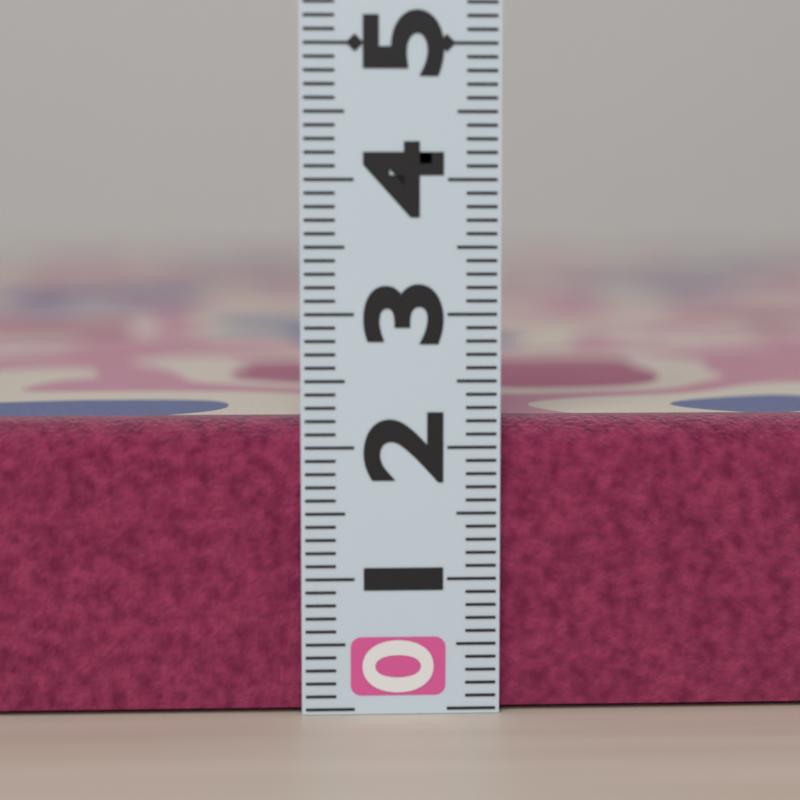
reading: 2.2 (no unit)
